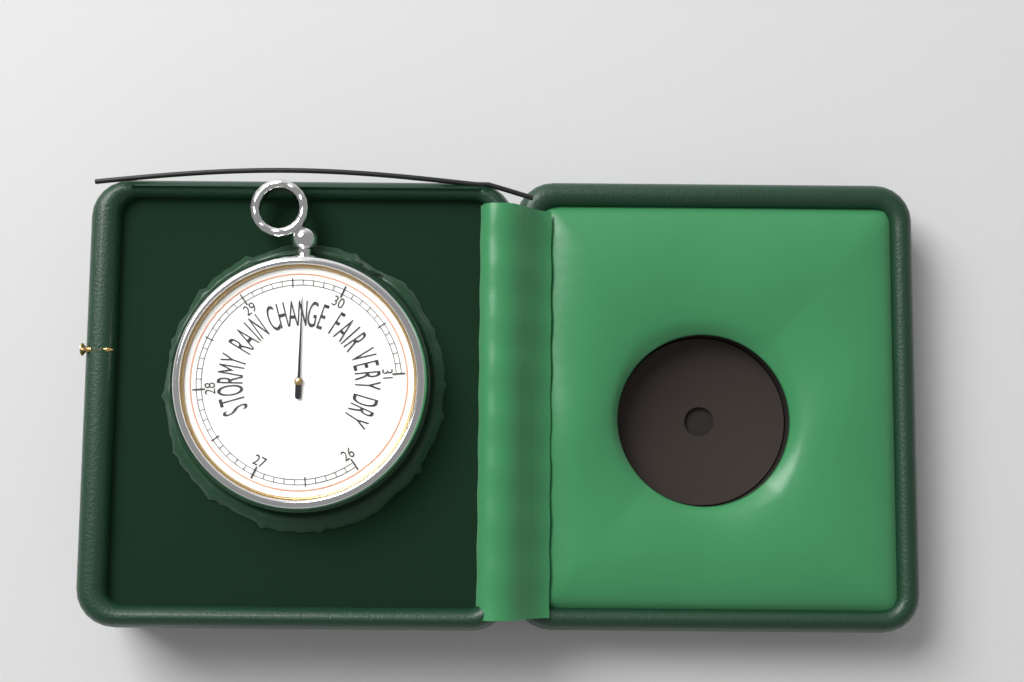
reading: 29.6 inHg
